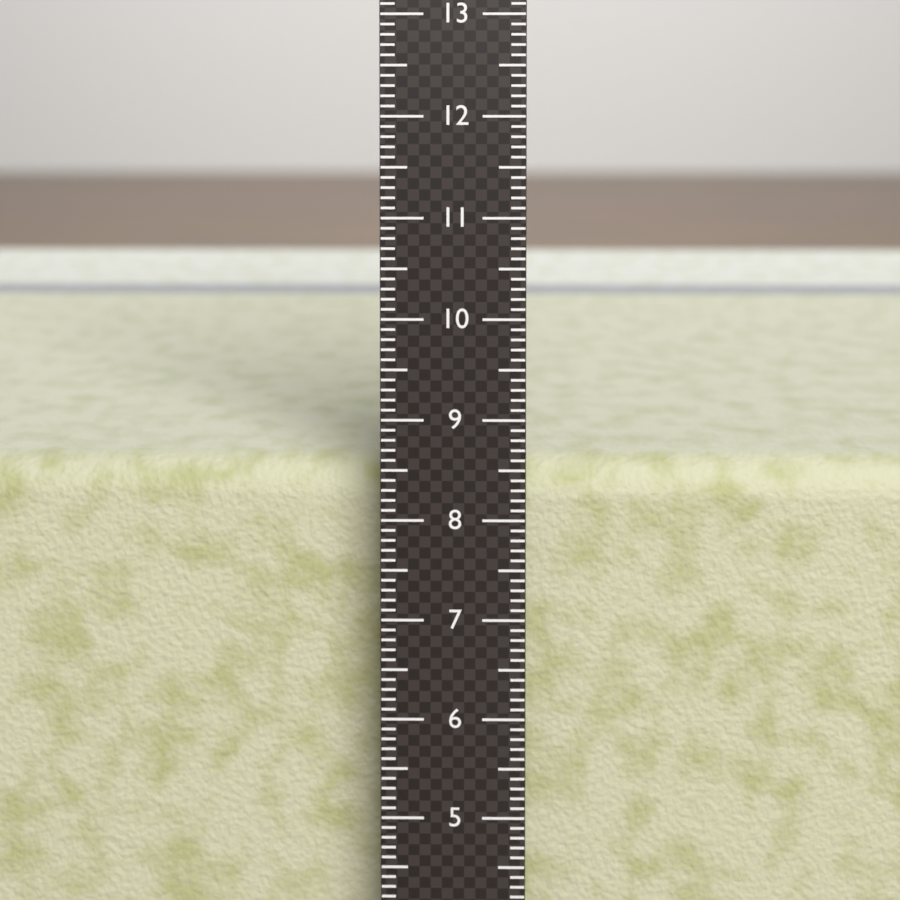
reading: 8.4 cm
